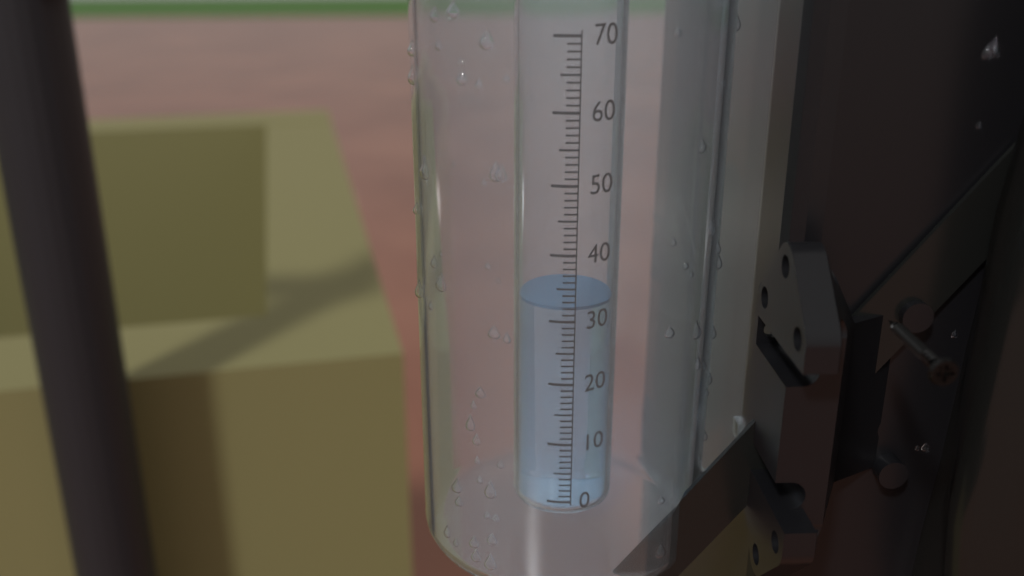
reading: 32 (no unit)
